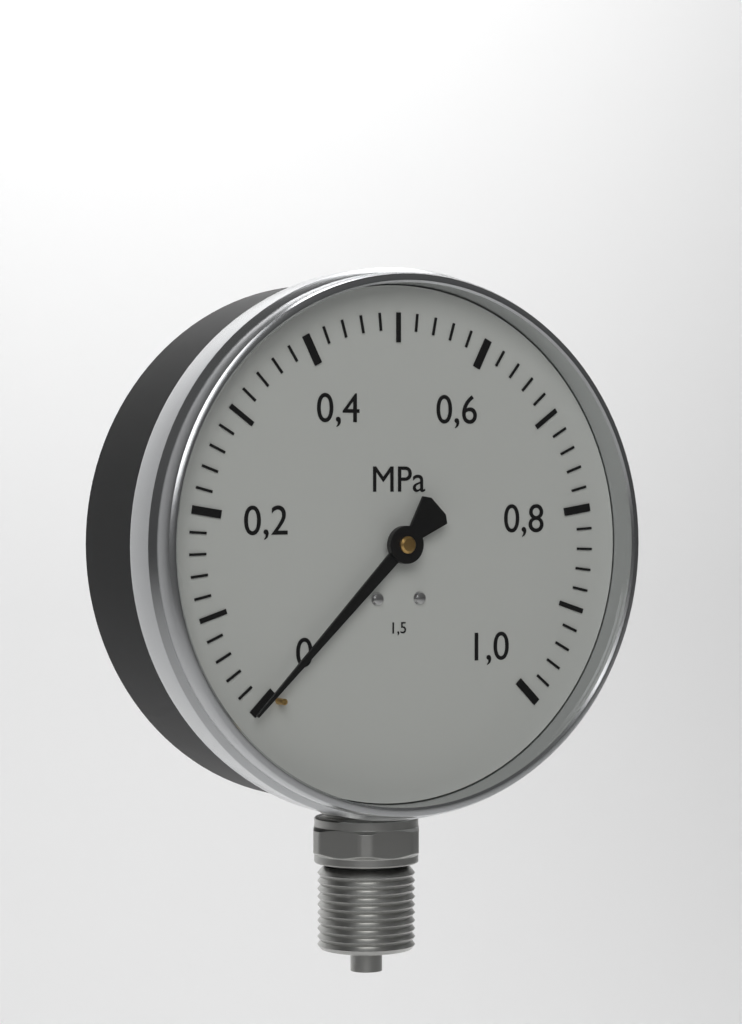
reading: 0.00 MPa
